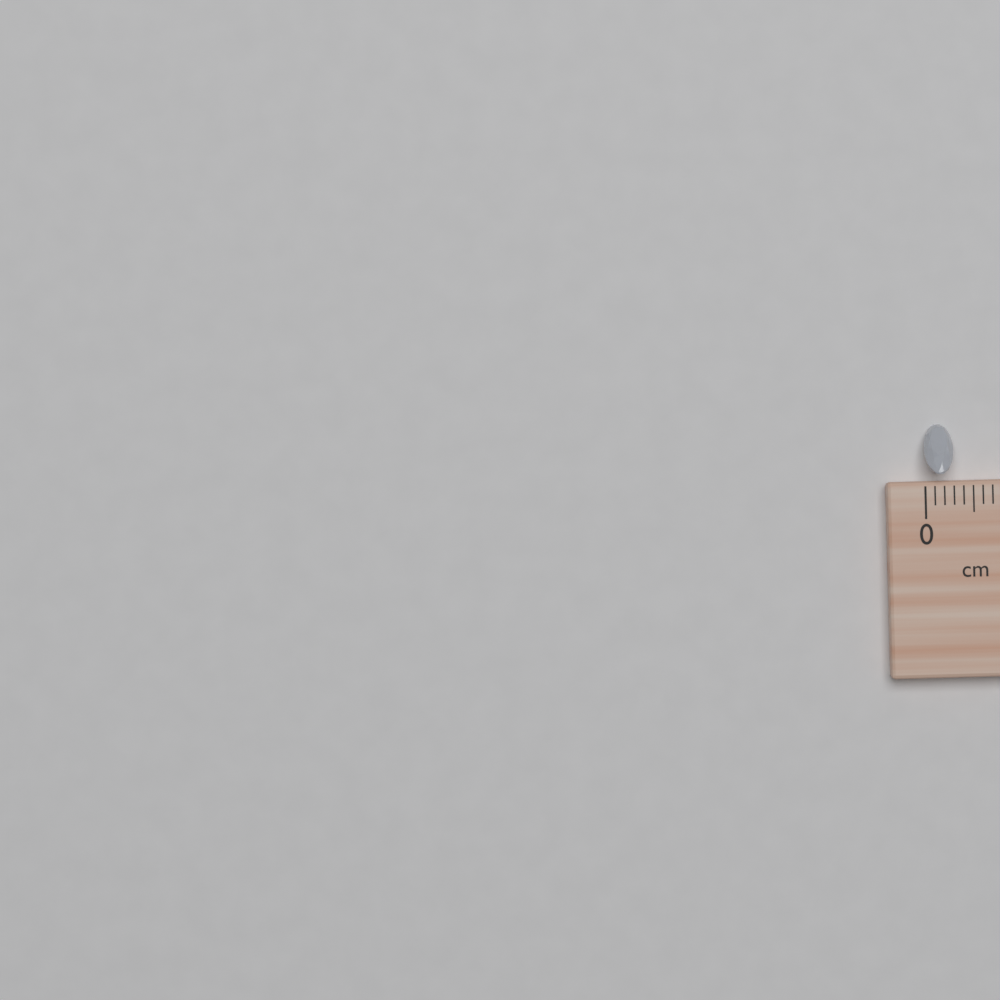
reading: 0.3 cm
